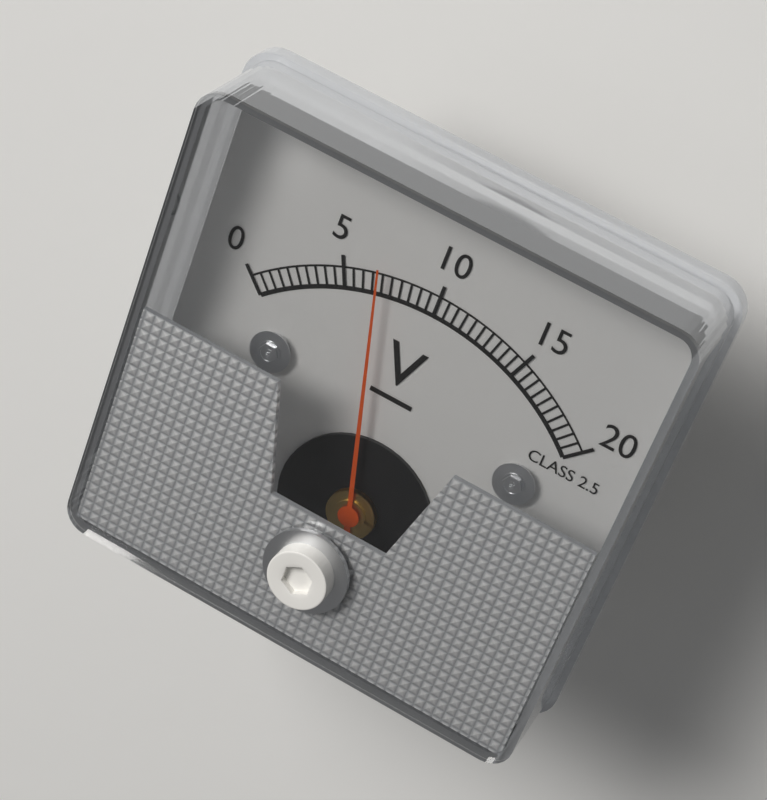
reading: 7.0 V
